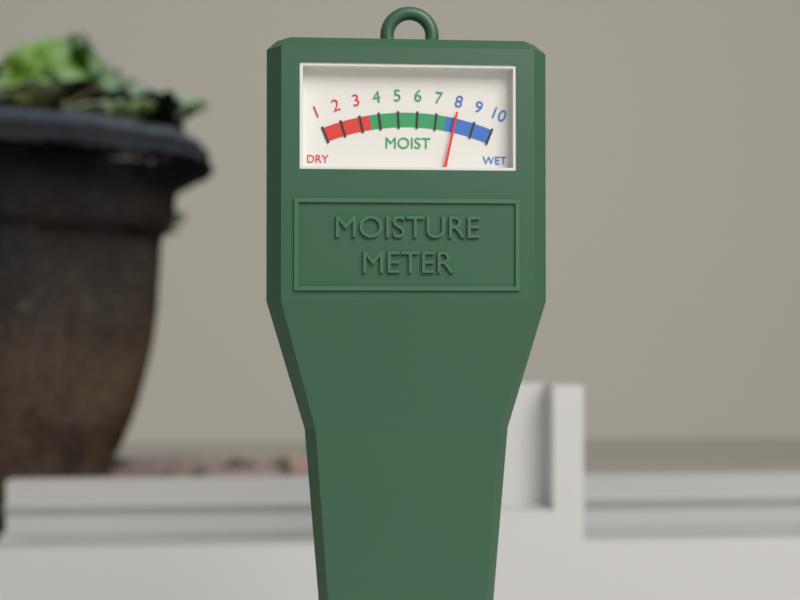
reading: 8 (no unit)
